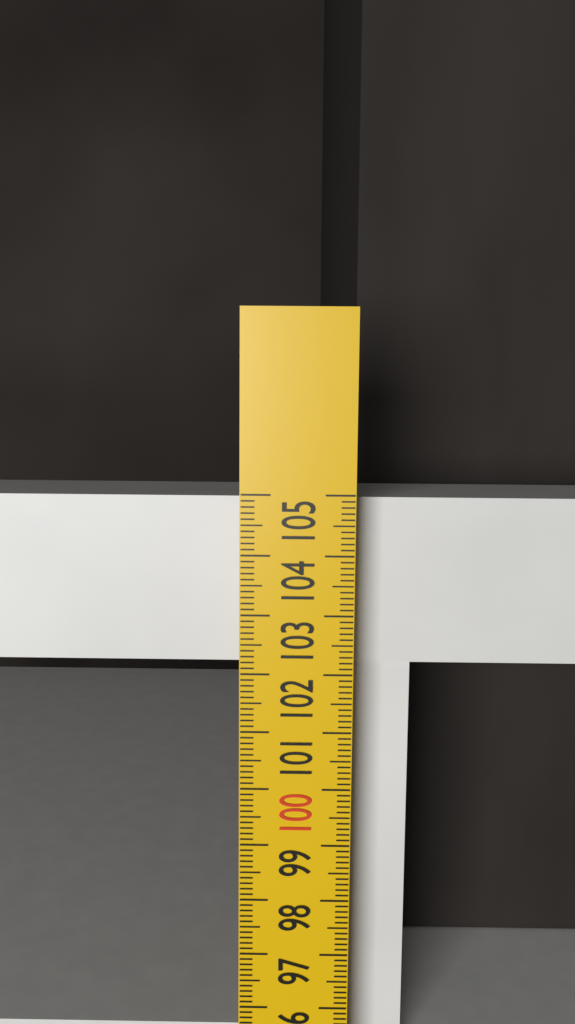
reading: 104.9 cm
